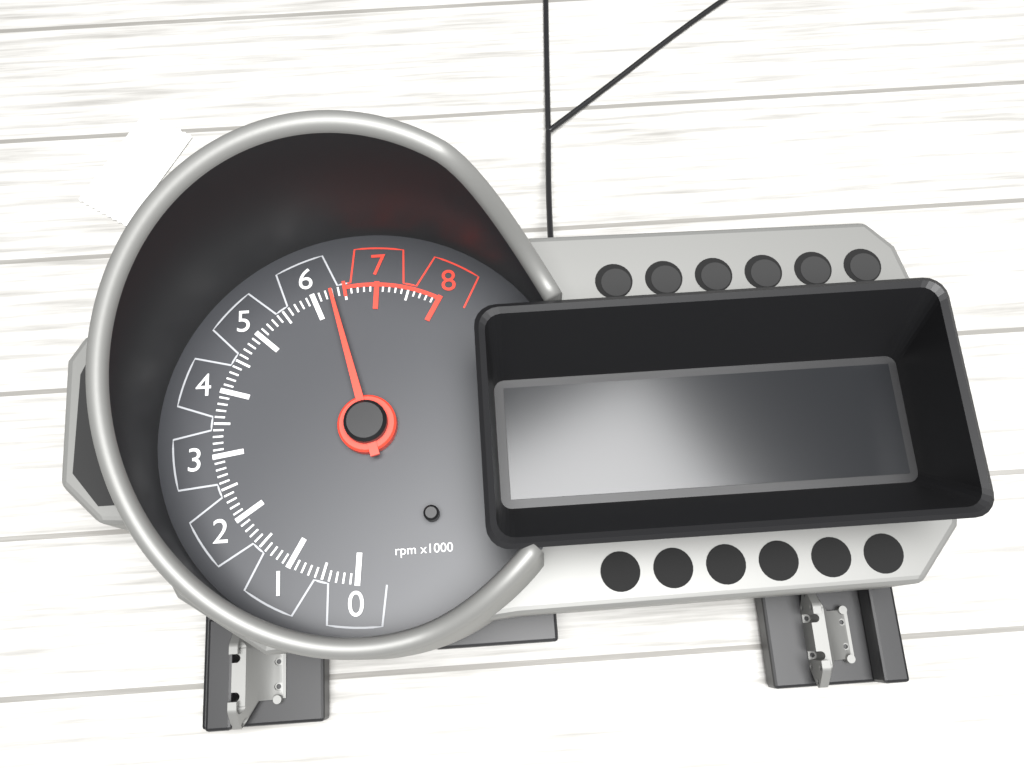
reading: 6300 rpm
